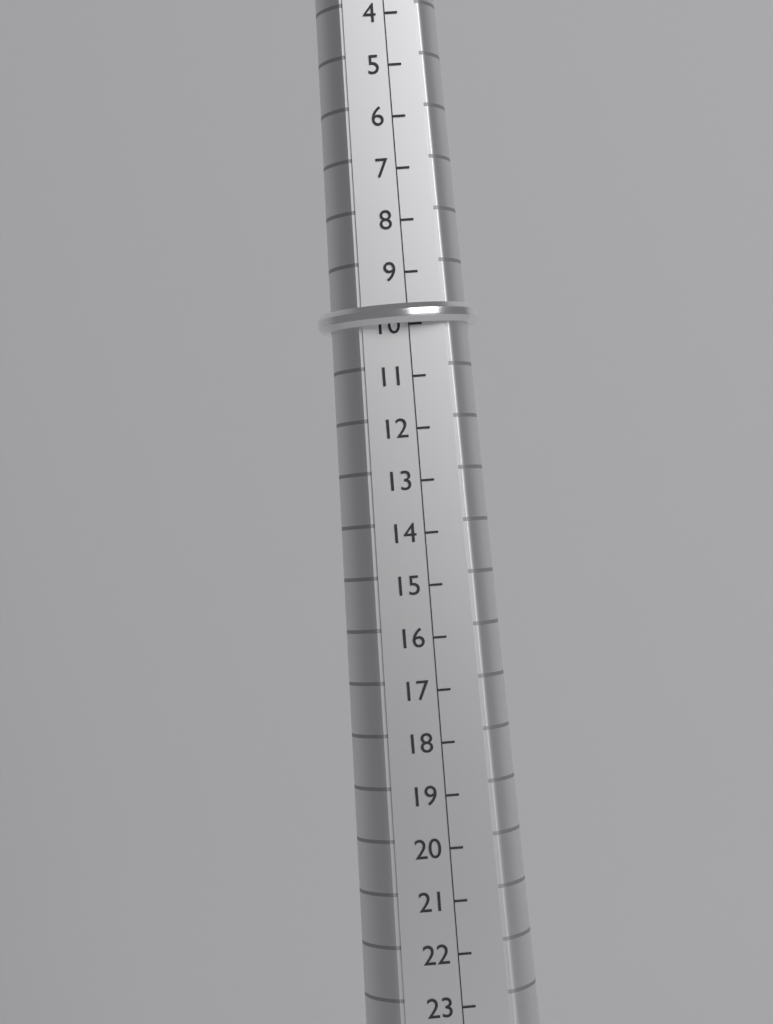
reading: 10 (no unit)
